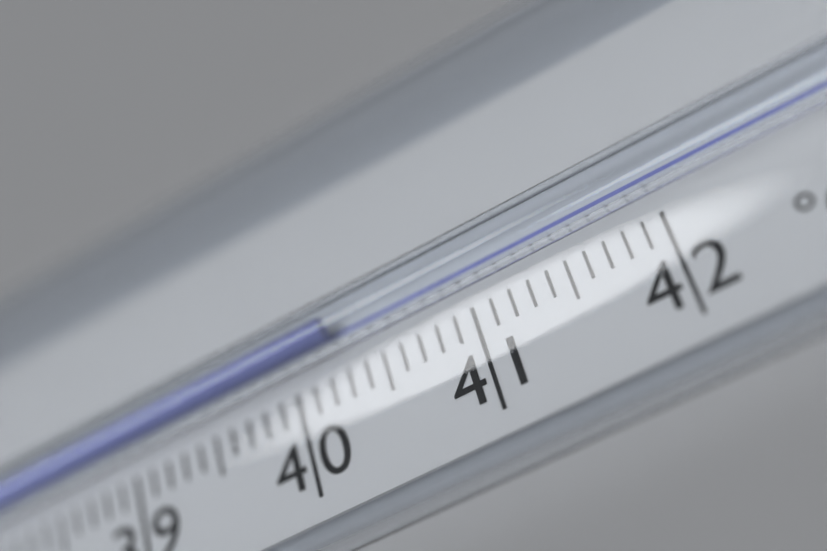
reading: 40.3 °C
